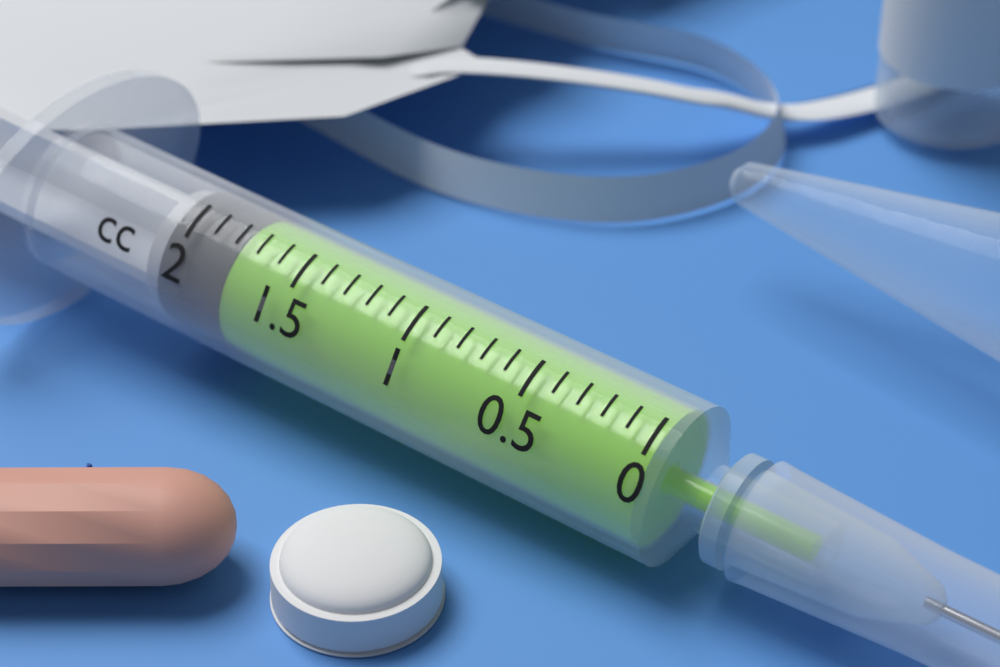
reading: 1.8 cc
